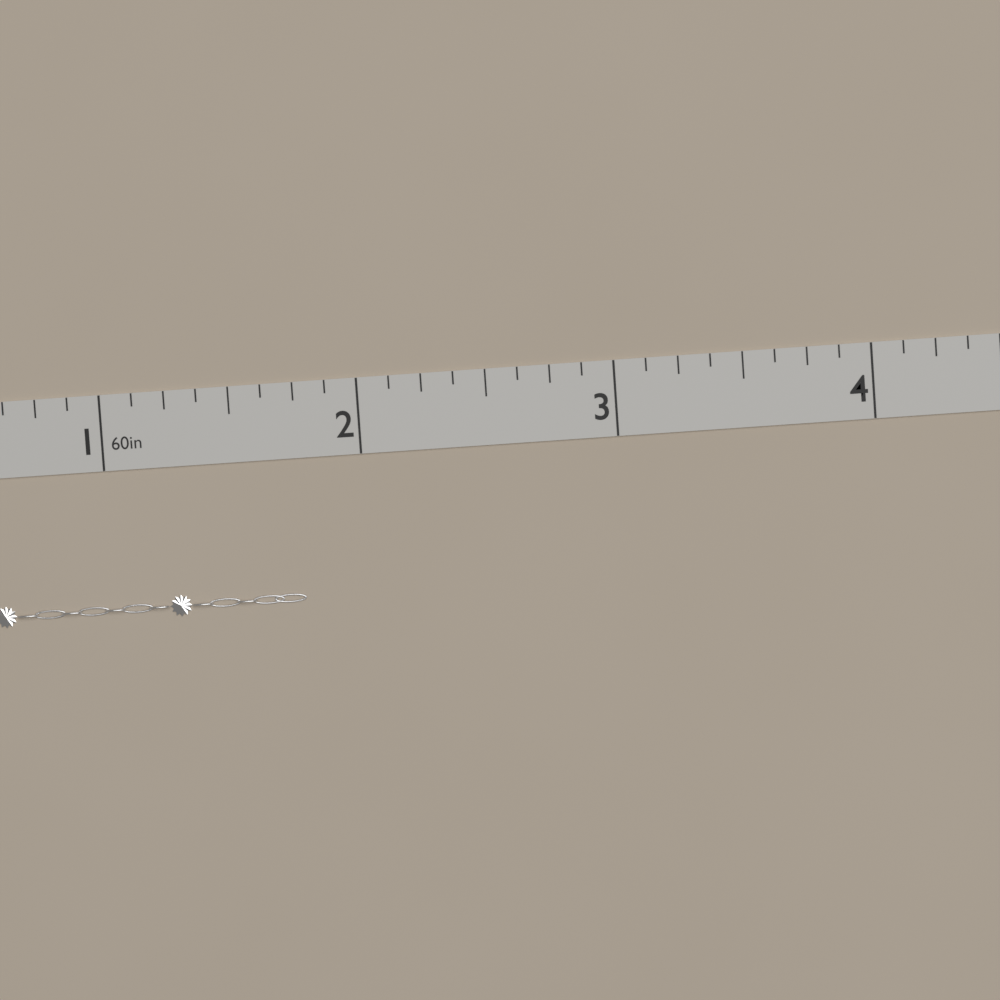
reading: 1.750 in
